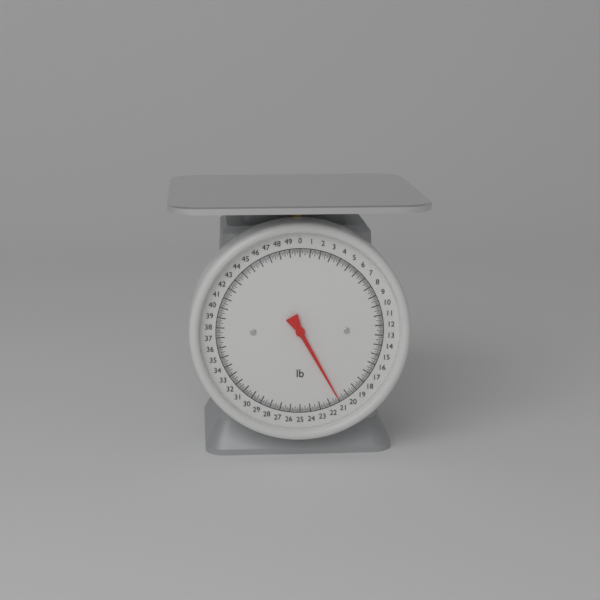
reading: 21.000 lb
